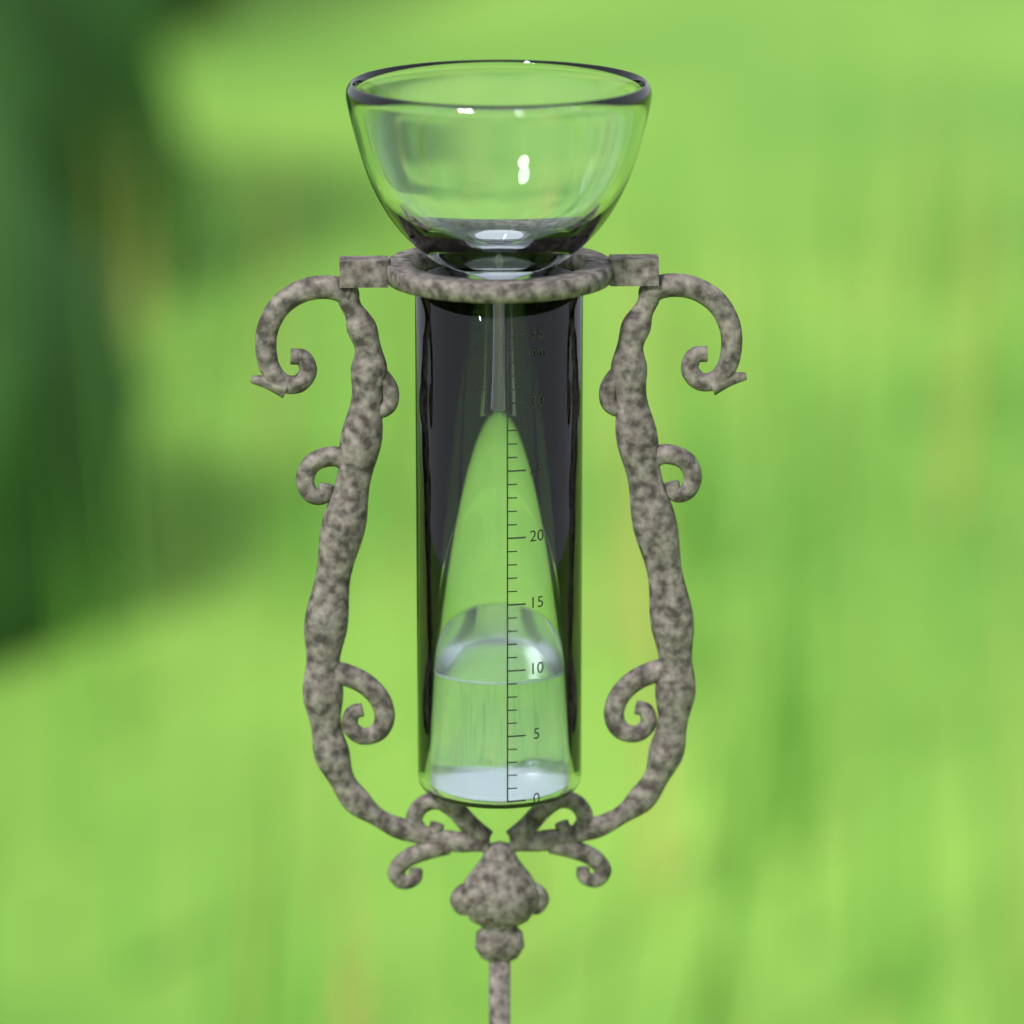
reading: 9 mm
